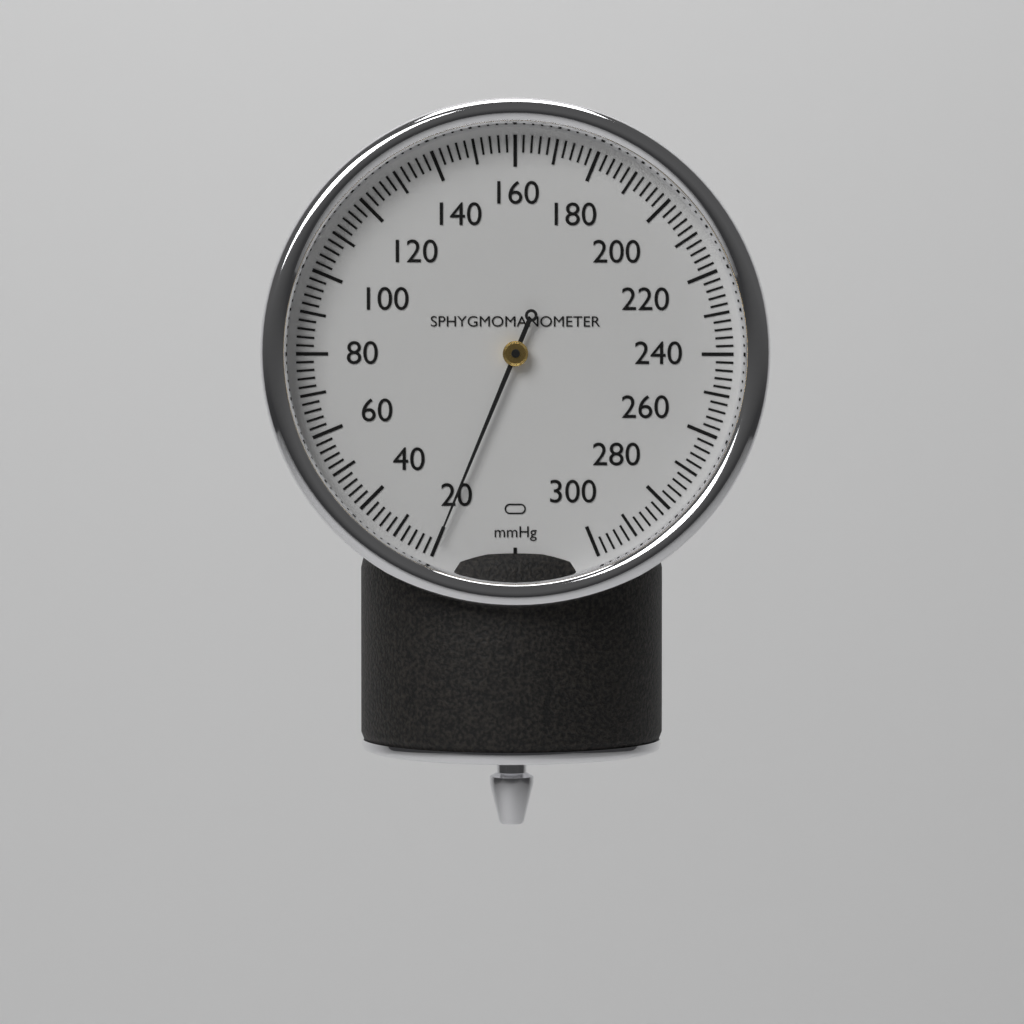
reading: 20 mmHg
